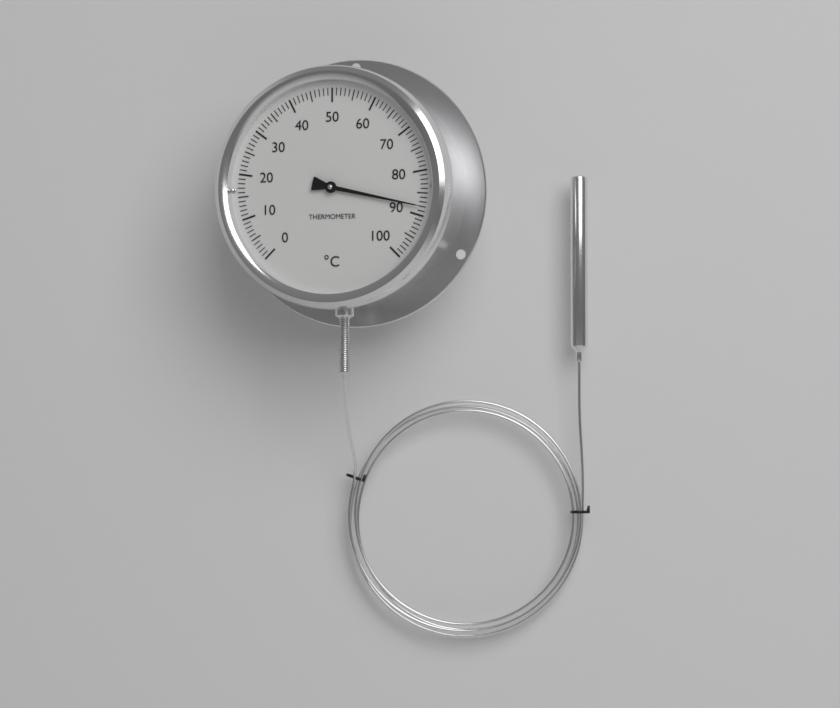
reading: 88 °C
